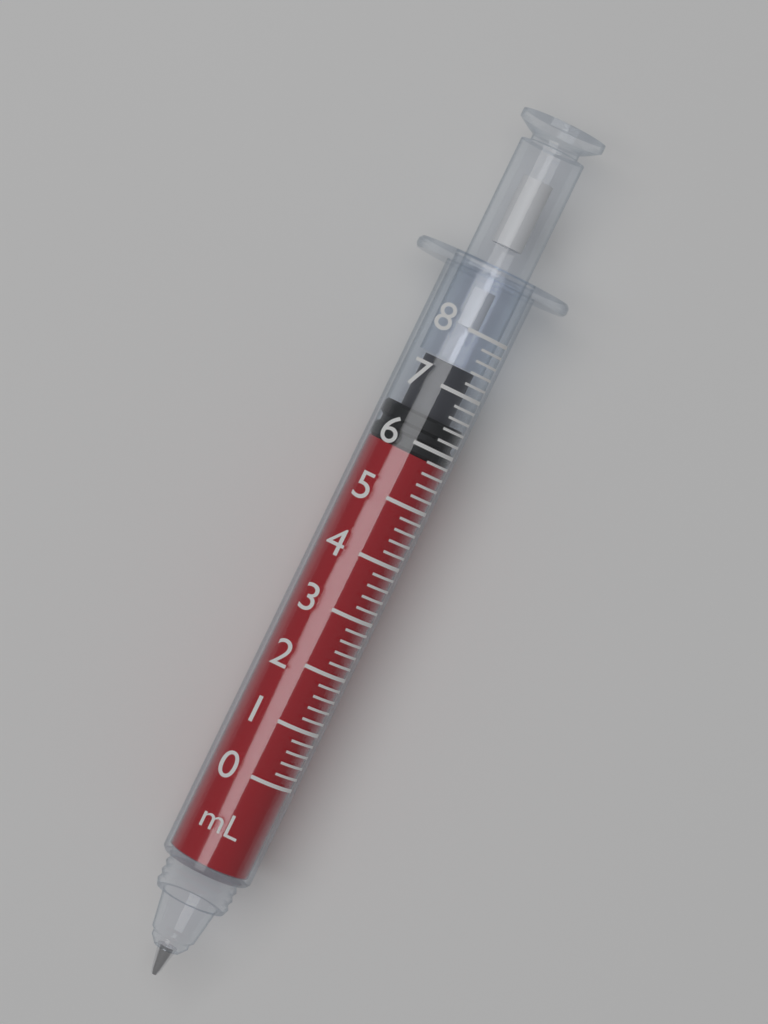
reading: 5.8 mL
